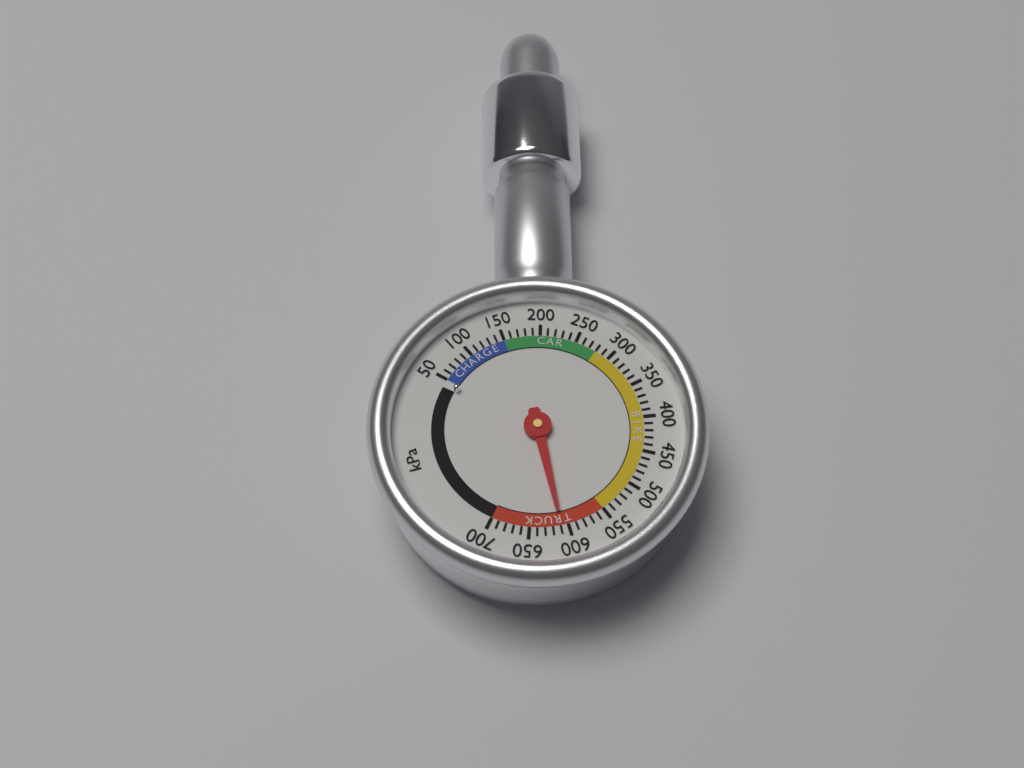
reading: 610 kPa
